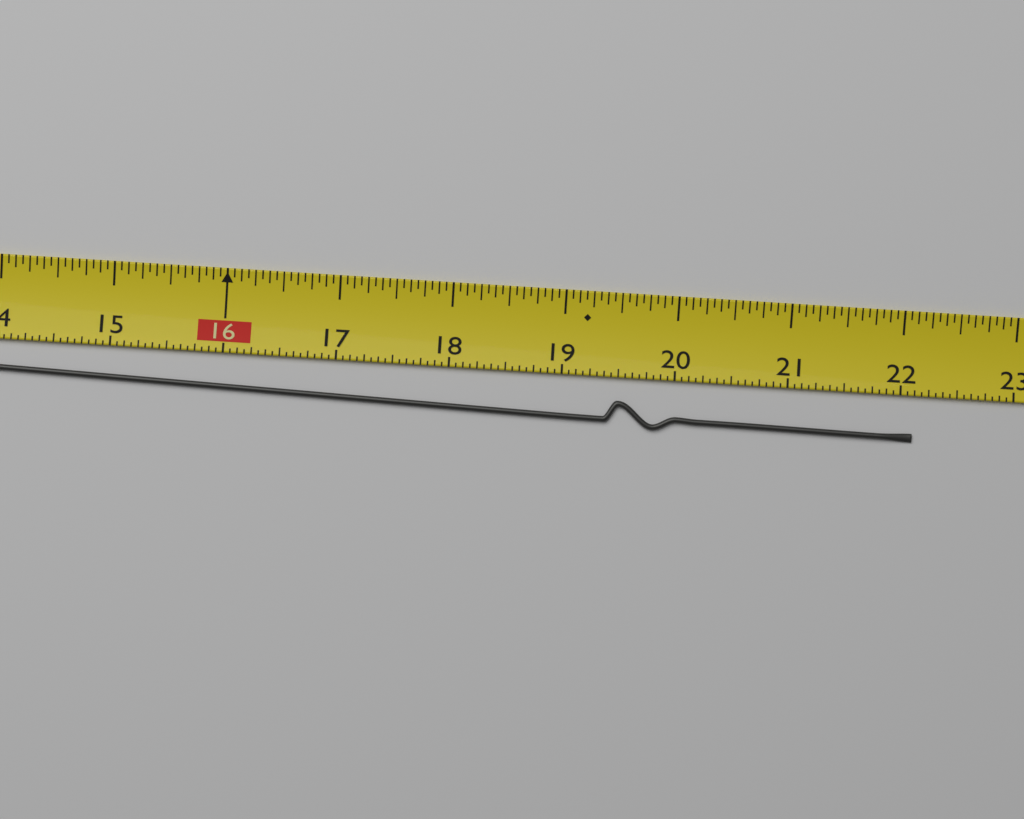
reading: 22.1250 (no unit)
